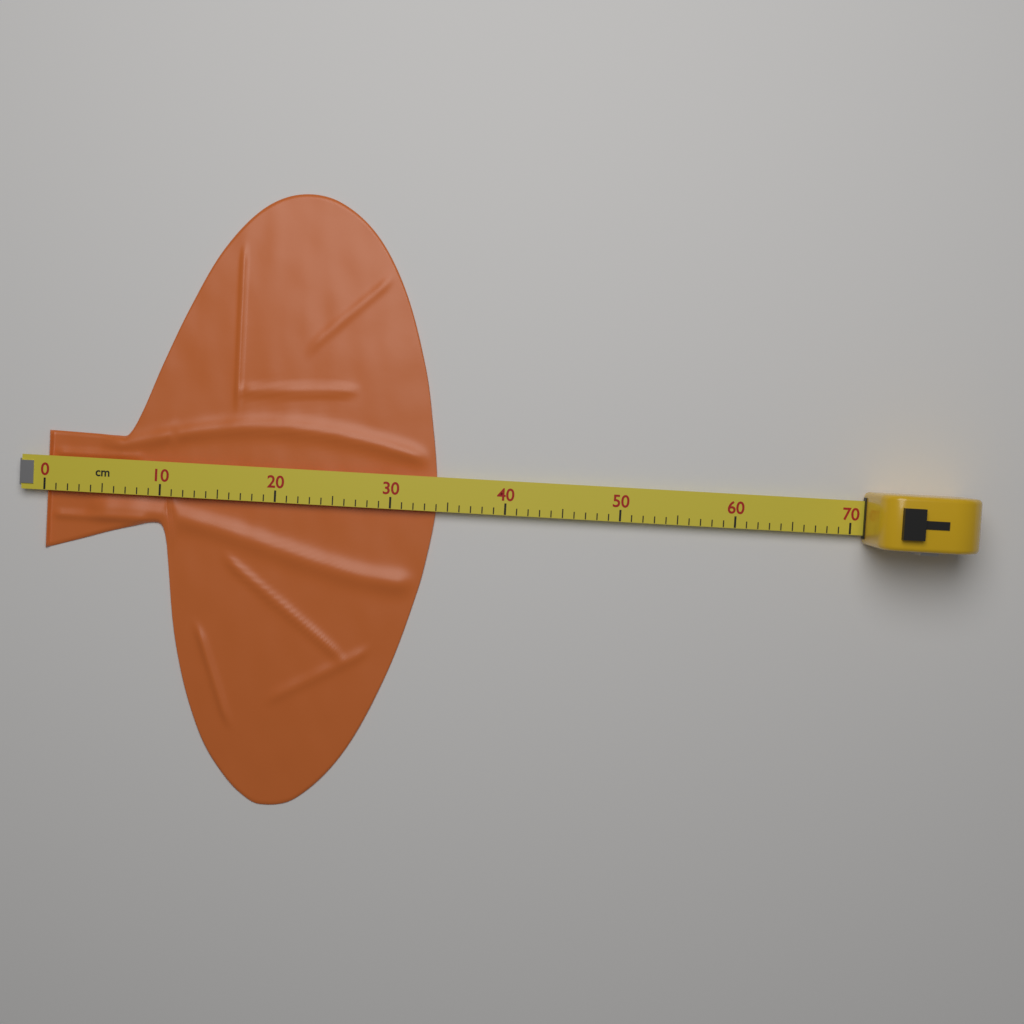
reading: 34 cm
